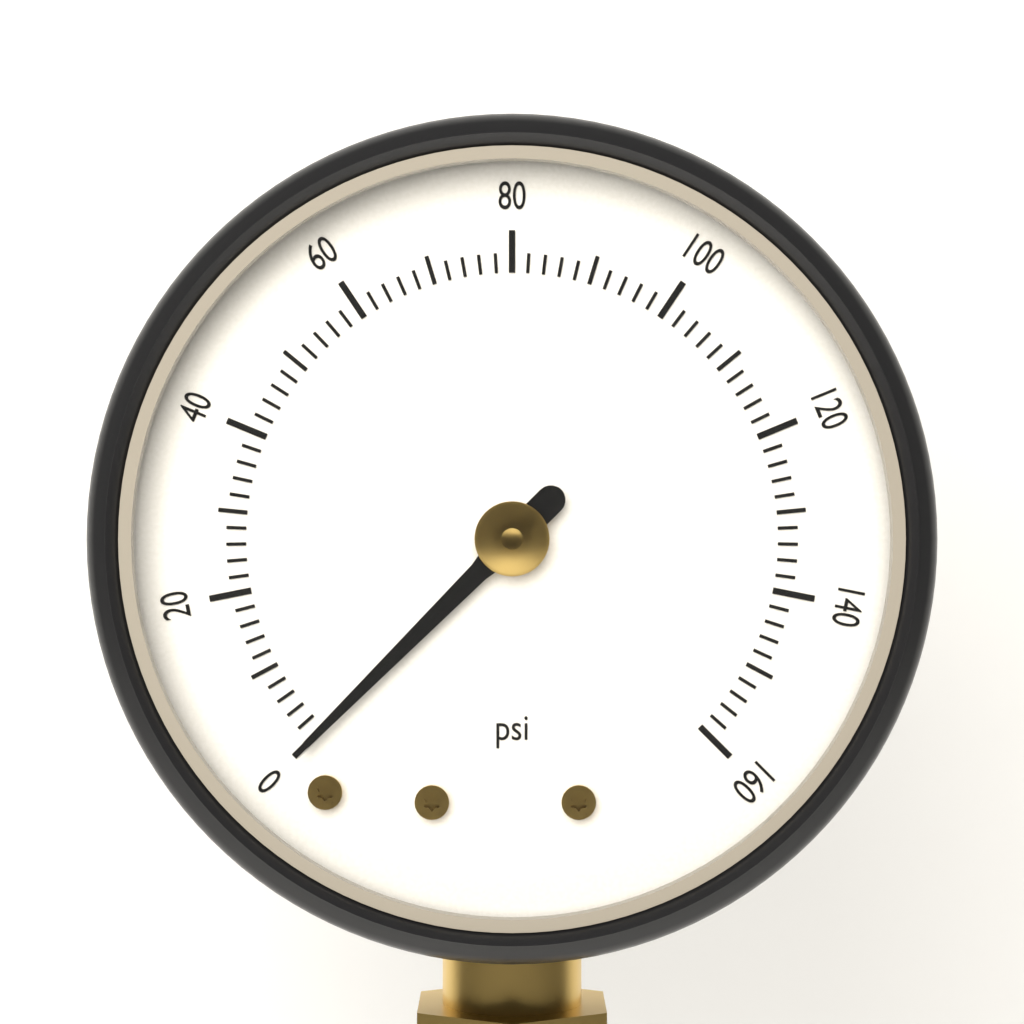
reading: 0 psi
